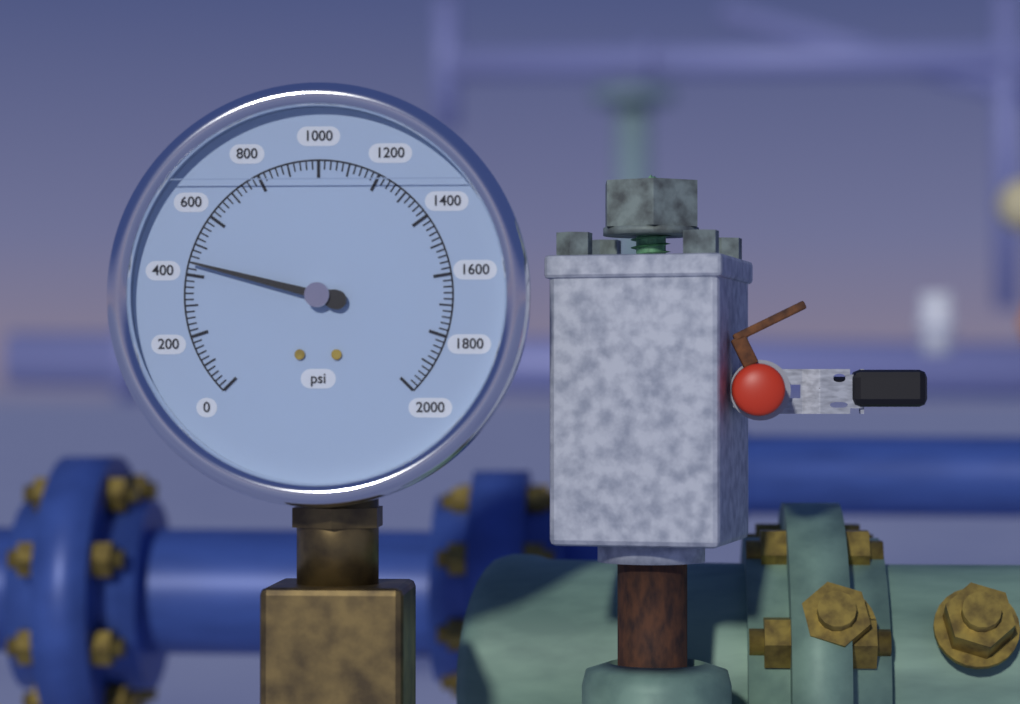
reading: 440 psi
